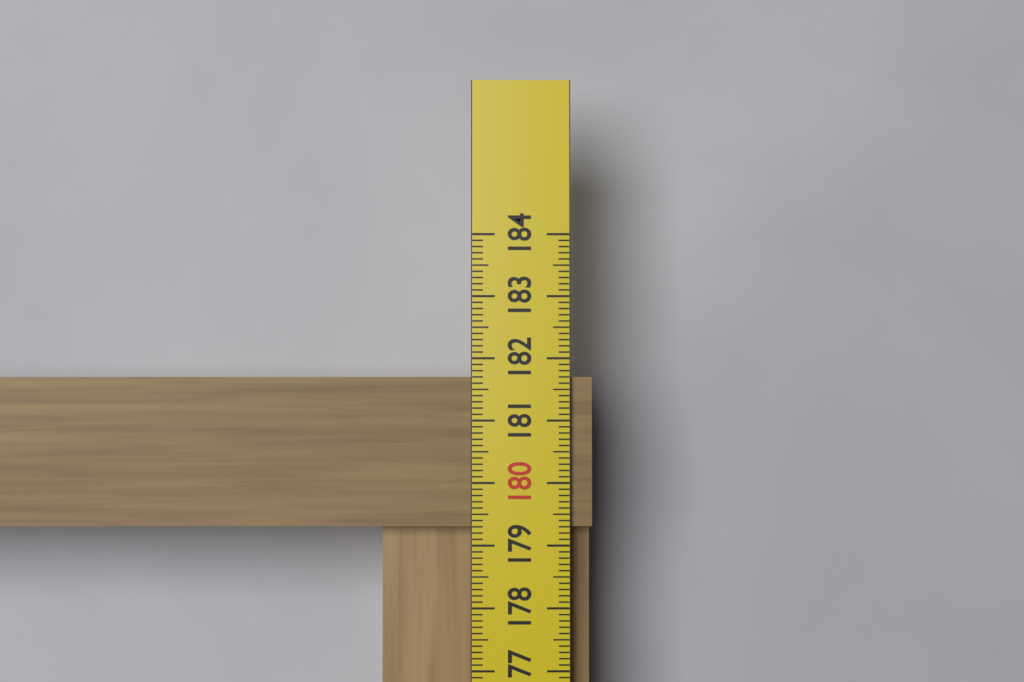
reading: 181.7 cm
